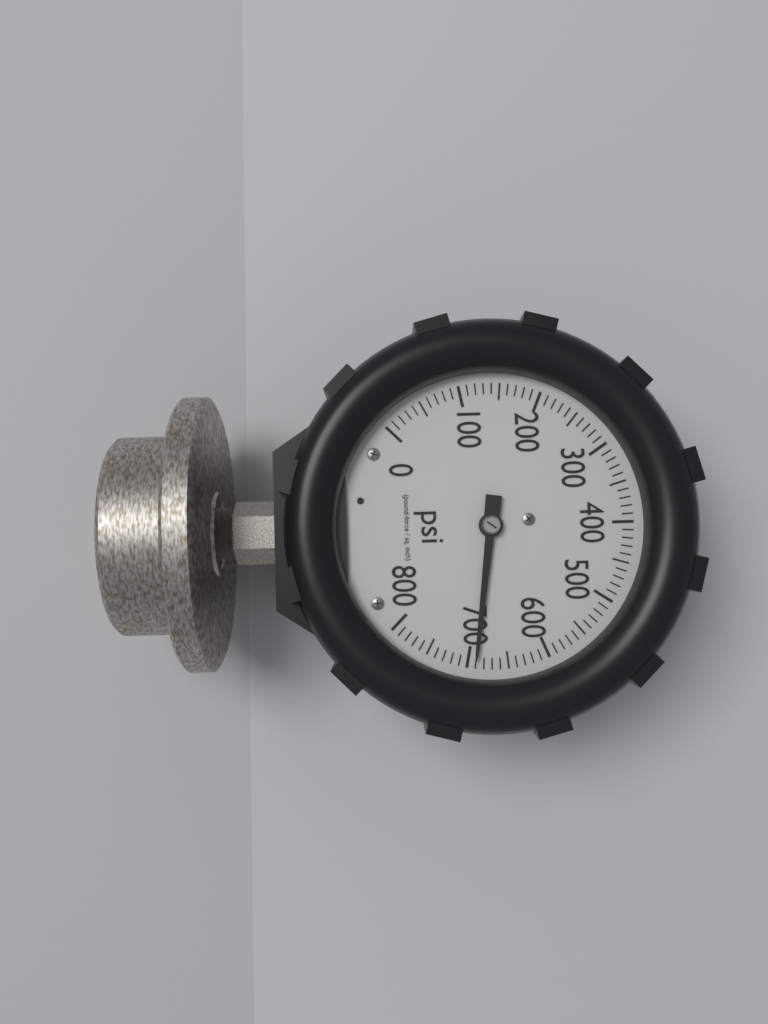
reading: 690 psi
